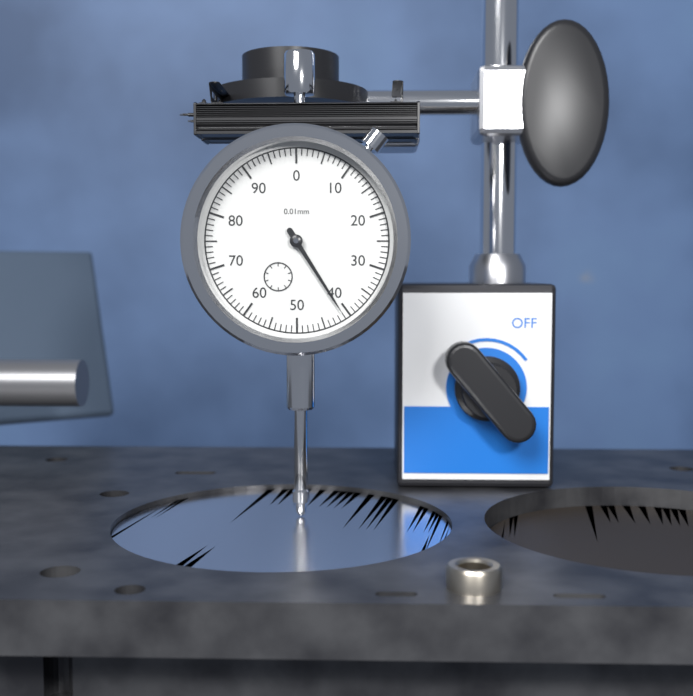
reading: 41 0.01mm
